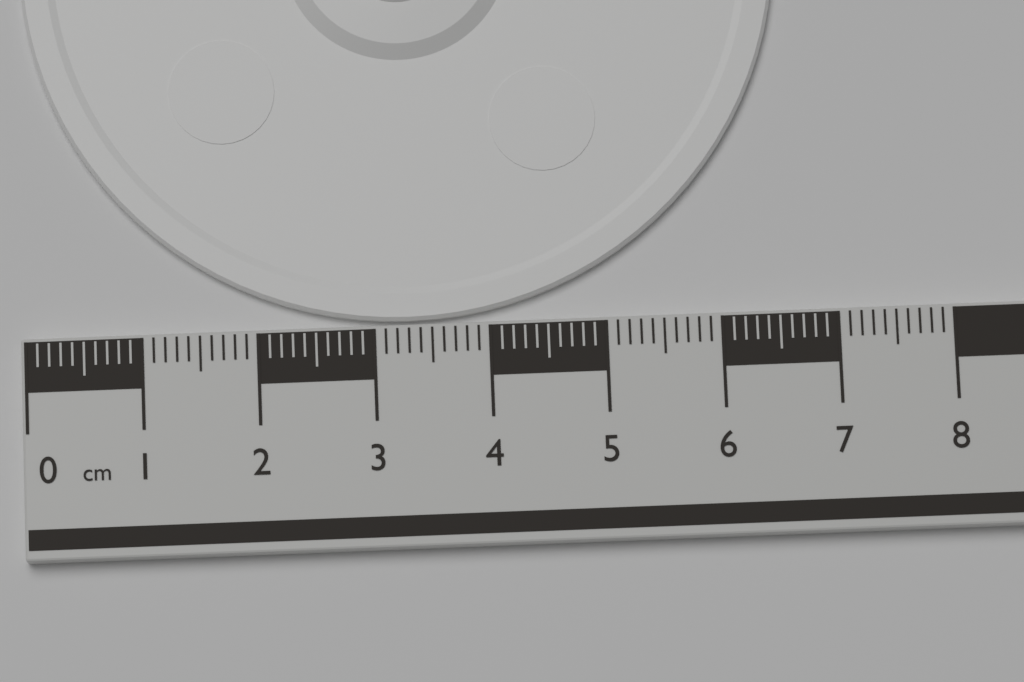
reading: 6.6 cm
